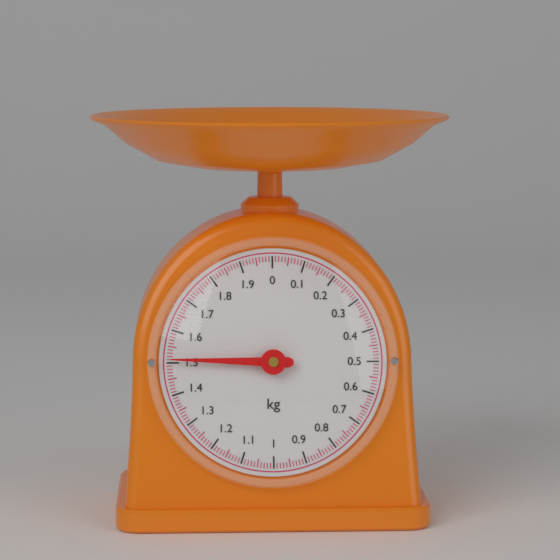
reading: 1.51 kg
